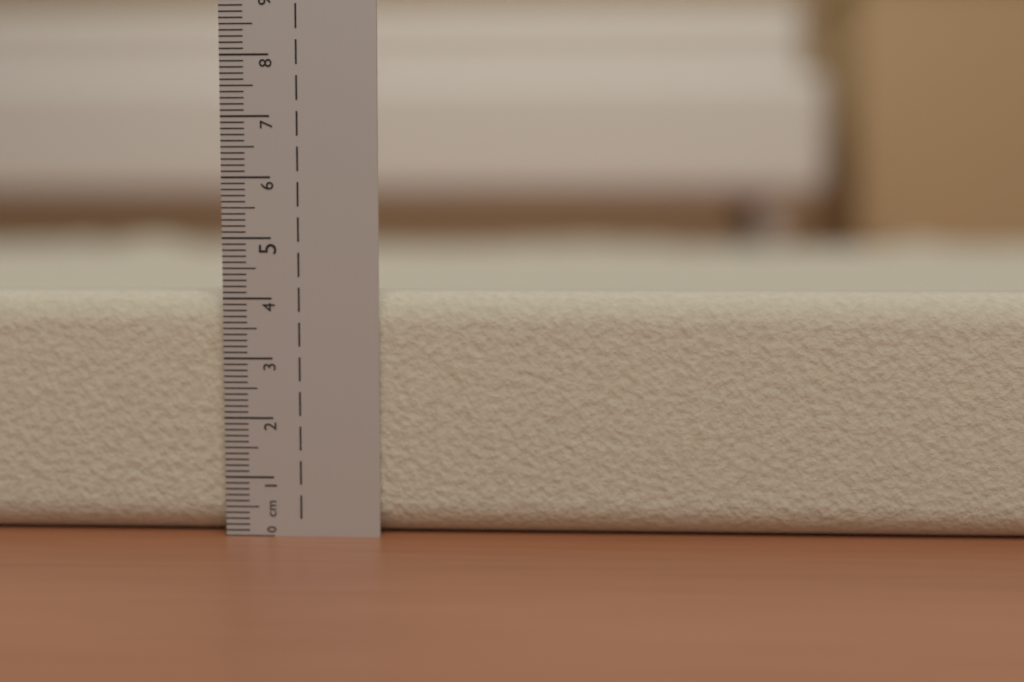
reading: 4.1 cm
